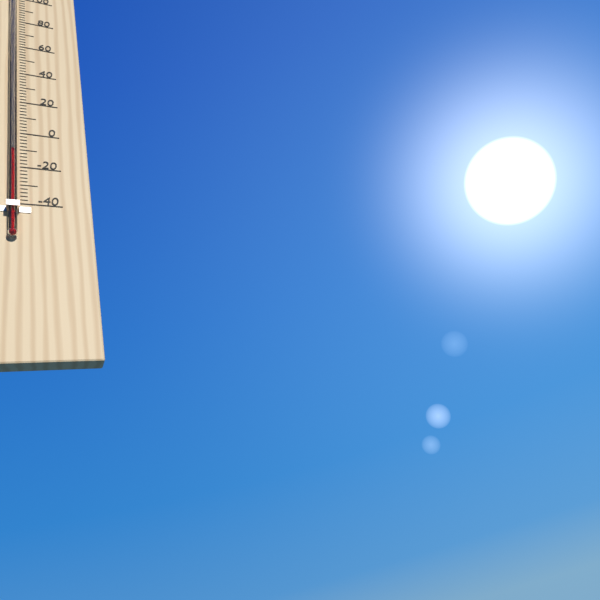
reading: -12 °F
